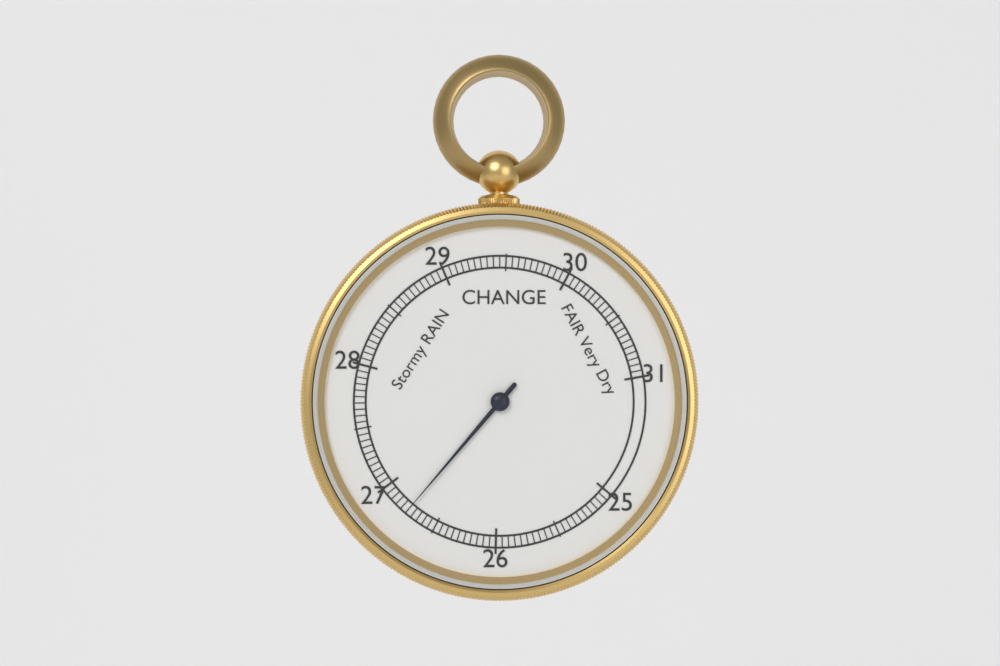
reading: 26.75 inHg
